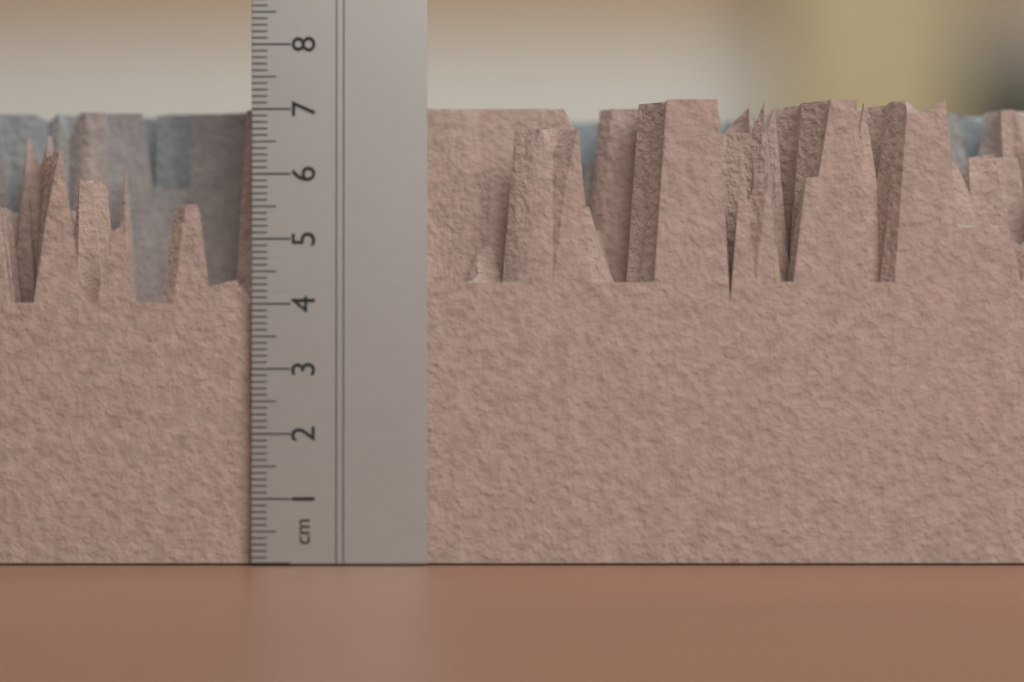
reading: 7.2 cm
